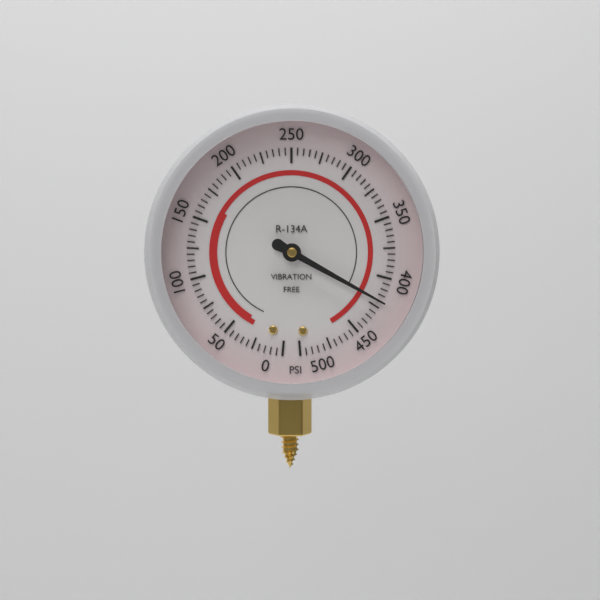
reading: 420 psi
